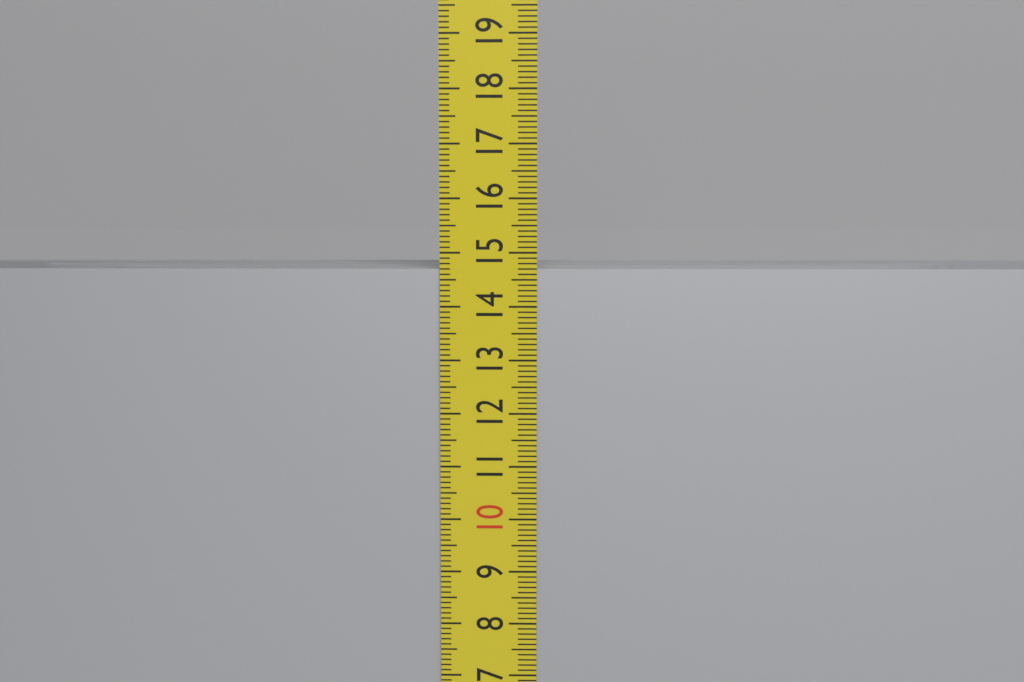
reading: 14.7 cm
